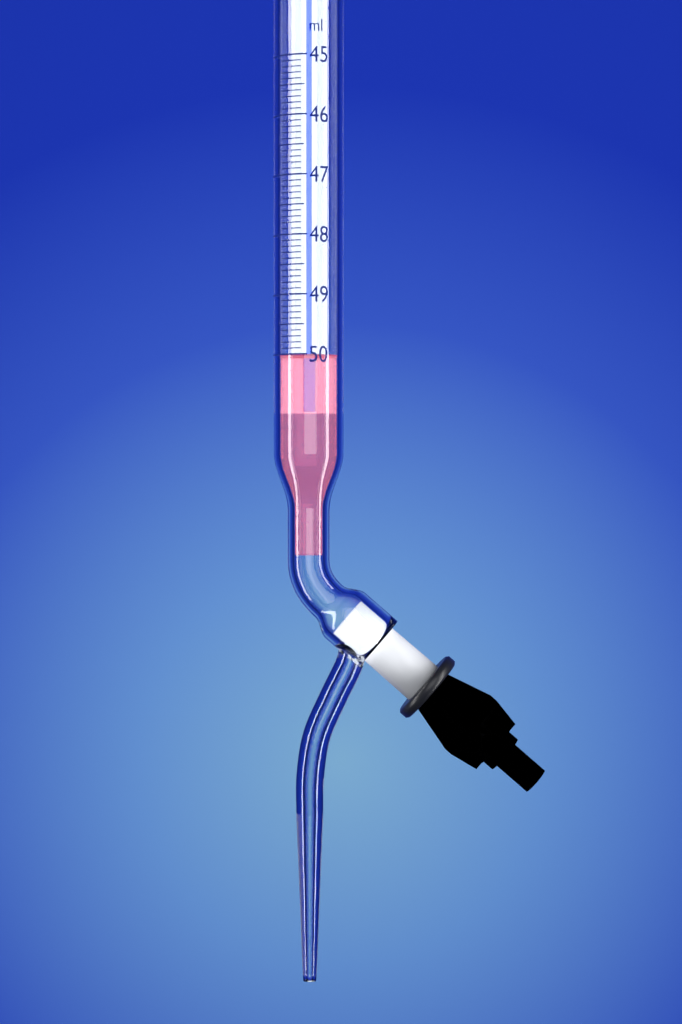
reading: 50.0 ml
